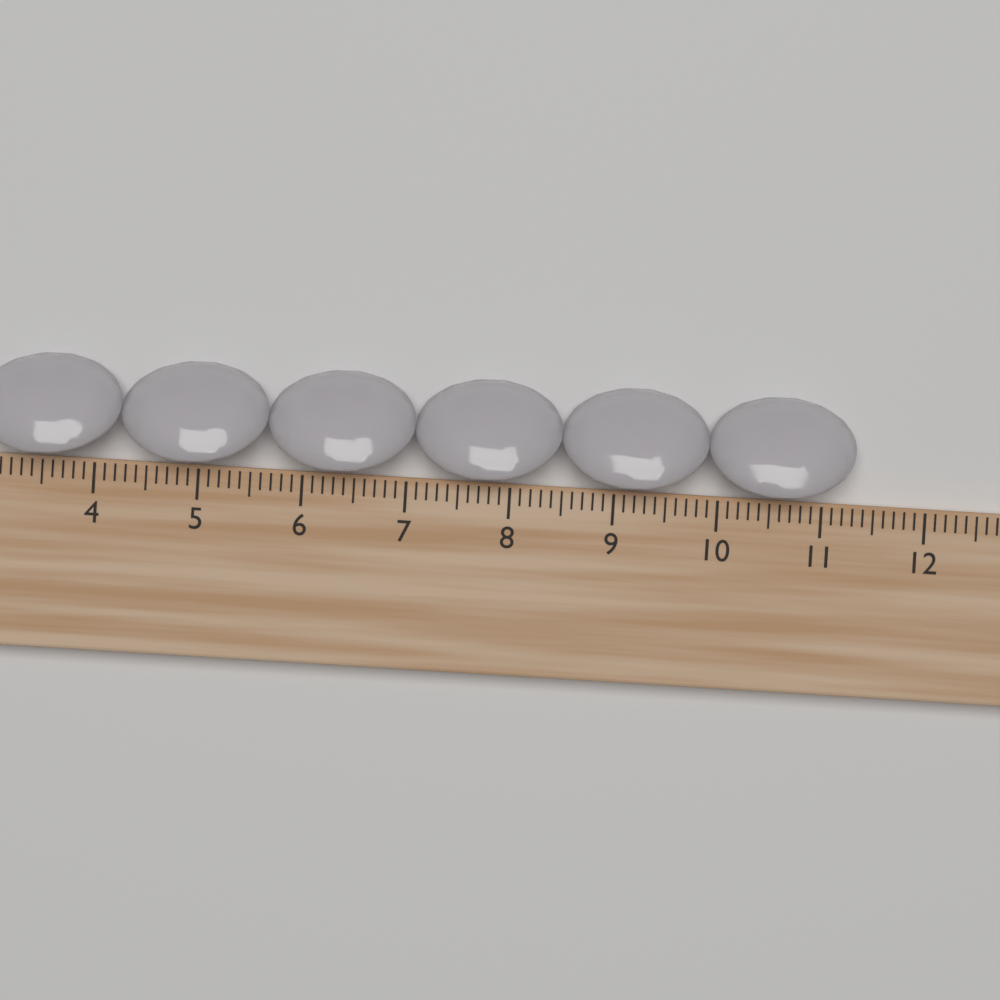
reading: 11.3 cm
